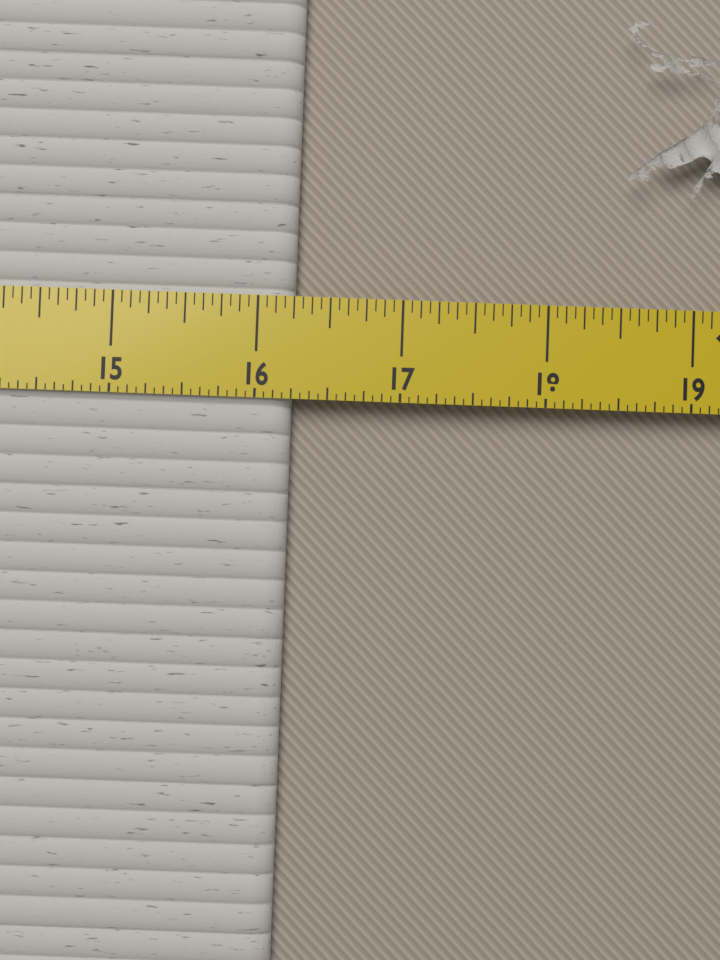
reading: 16.2500 in
